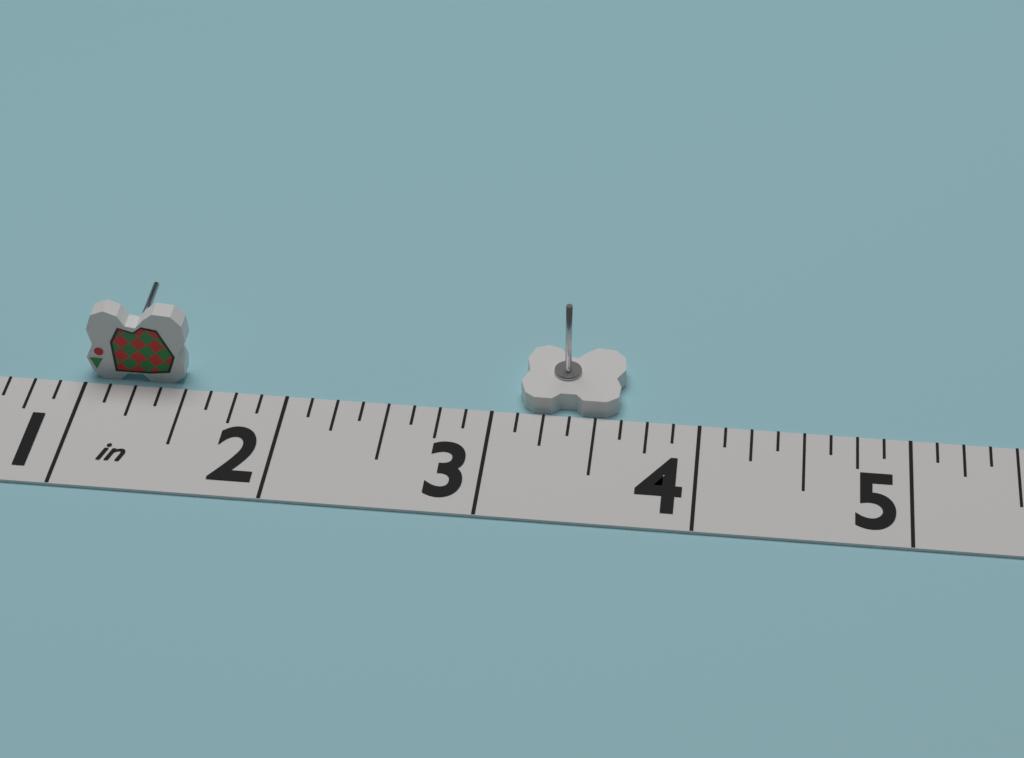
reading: 3.625 in
